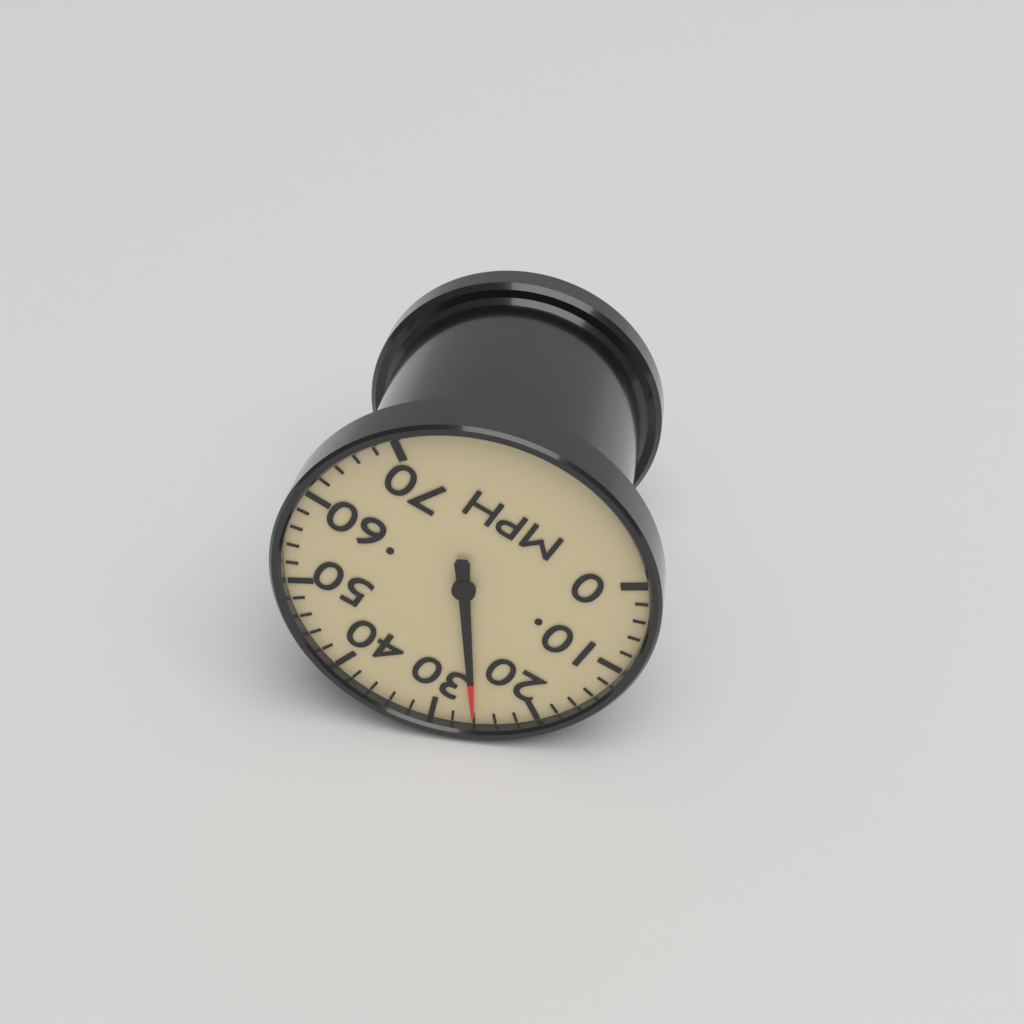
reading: 26 mph
